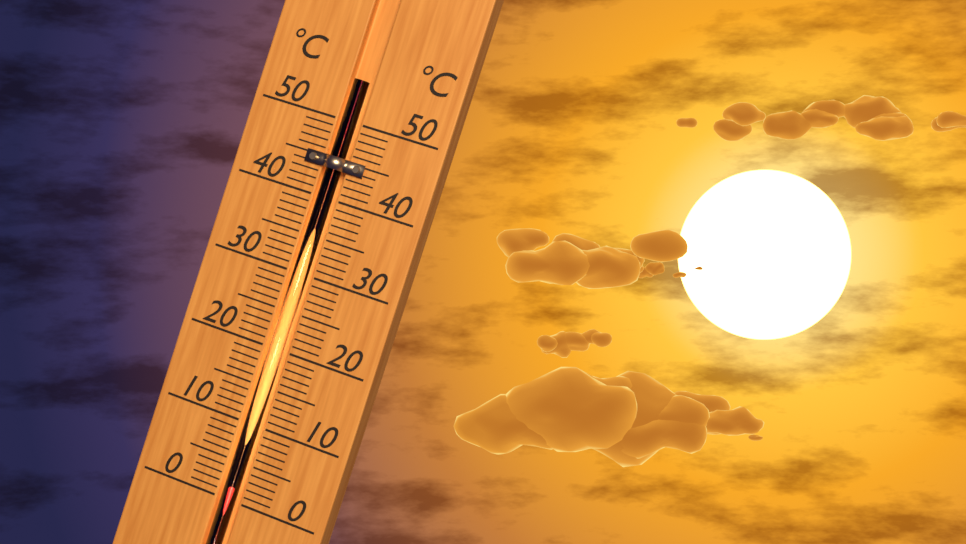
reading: 2 °C
